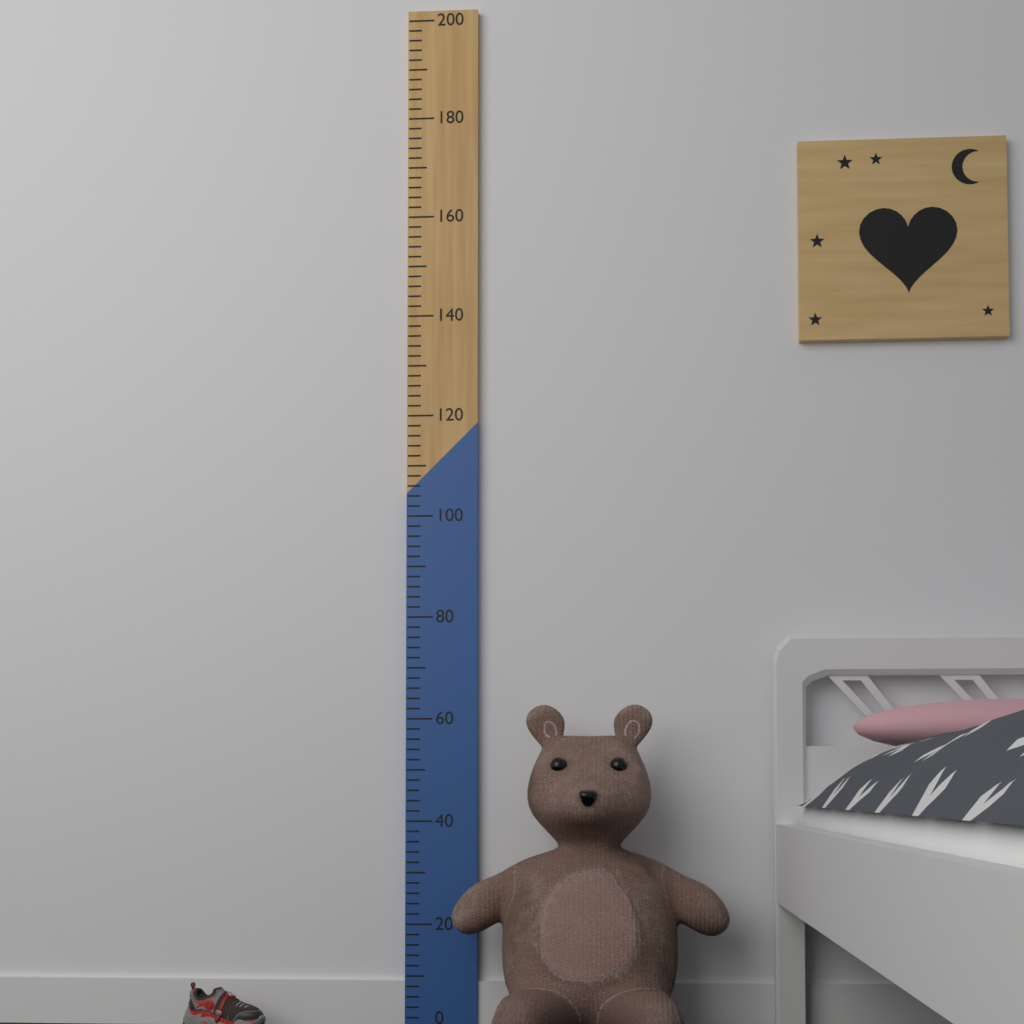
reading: 62 (no unit)
